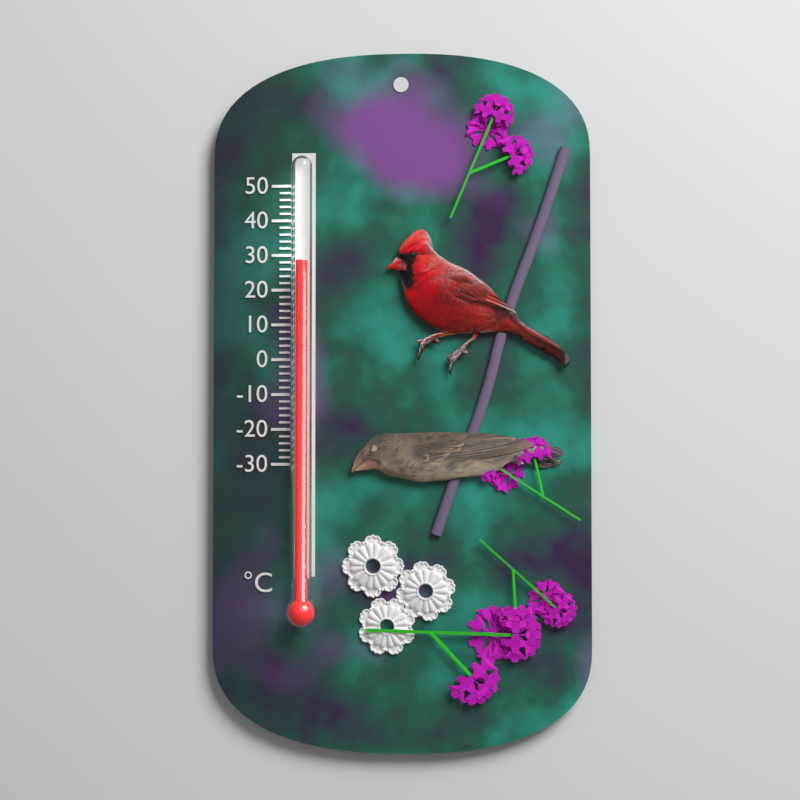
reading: 28 °C
